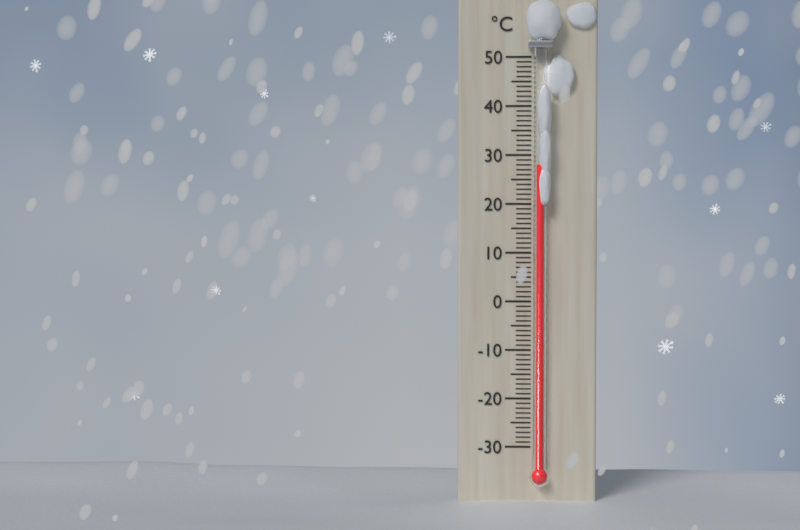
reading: 28 °C
